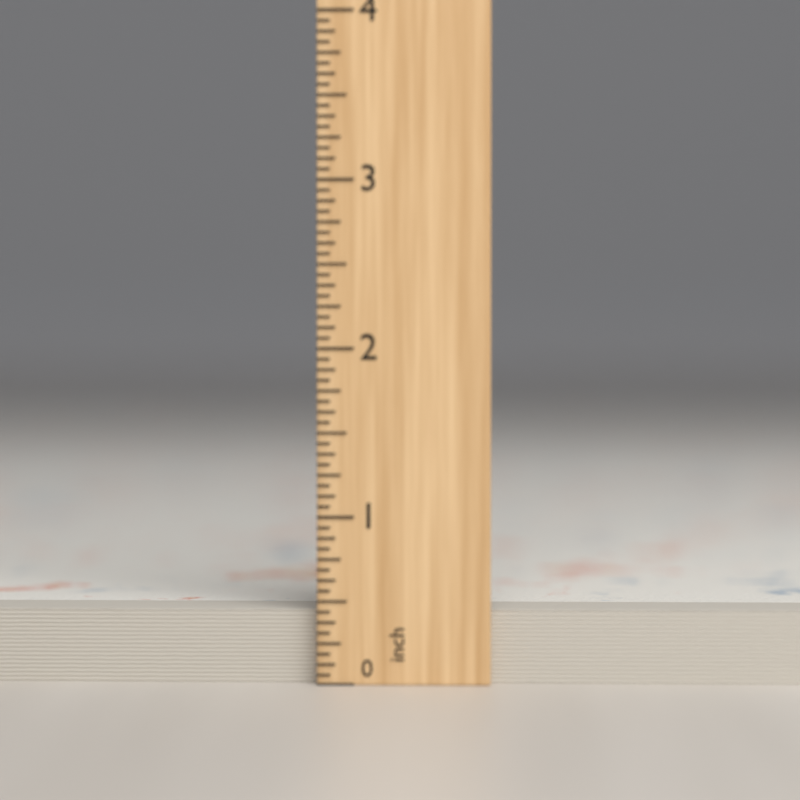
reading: 0.4375 inch
